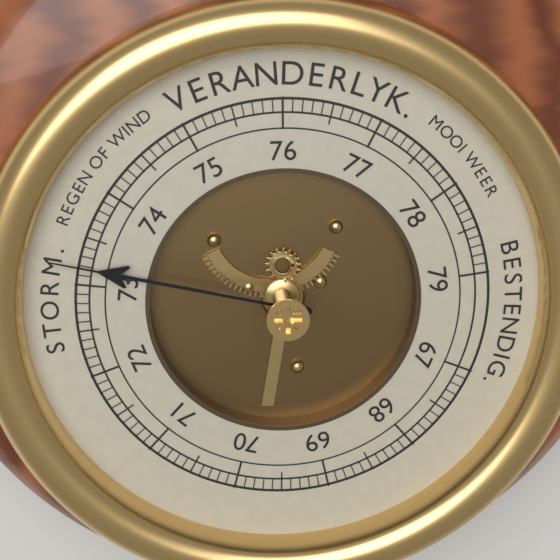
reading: 73.2 (no unit)
